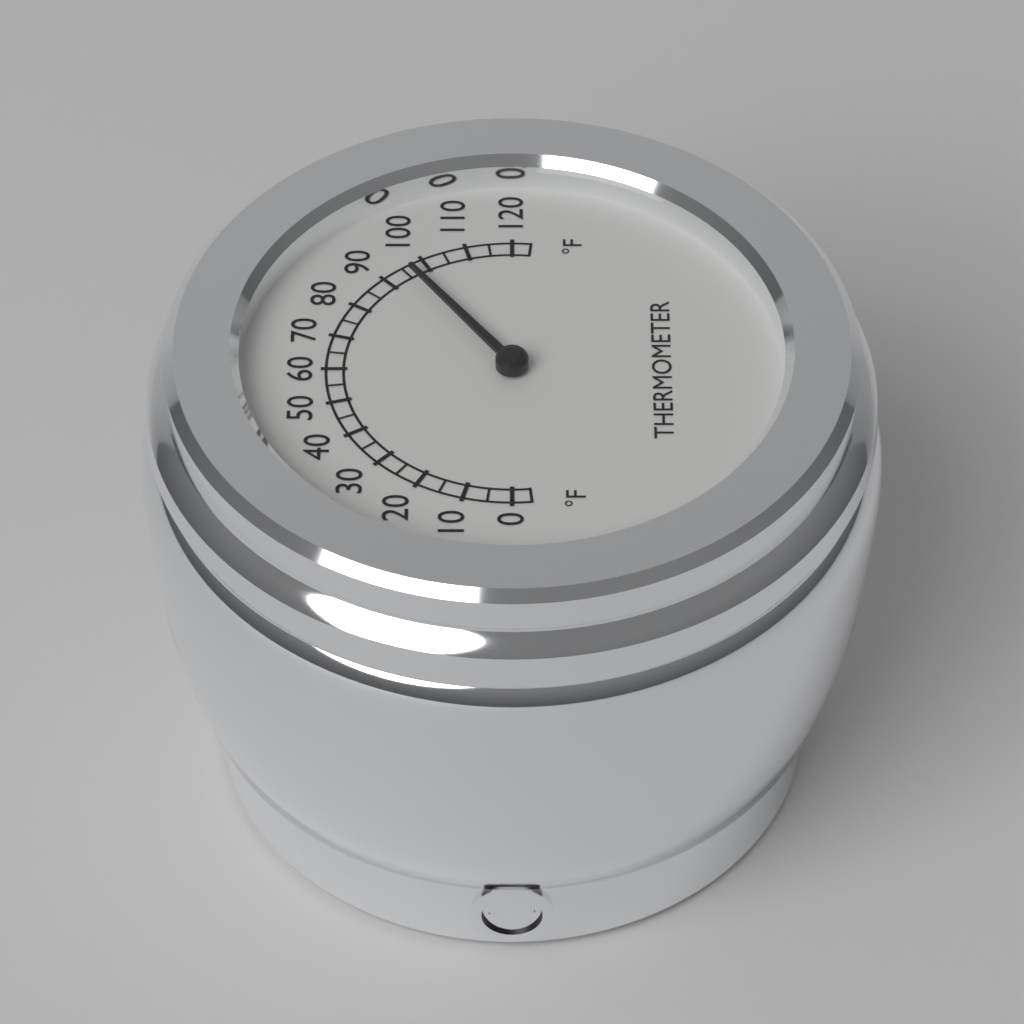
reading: 96 °F
